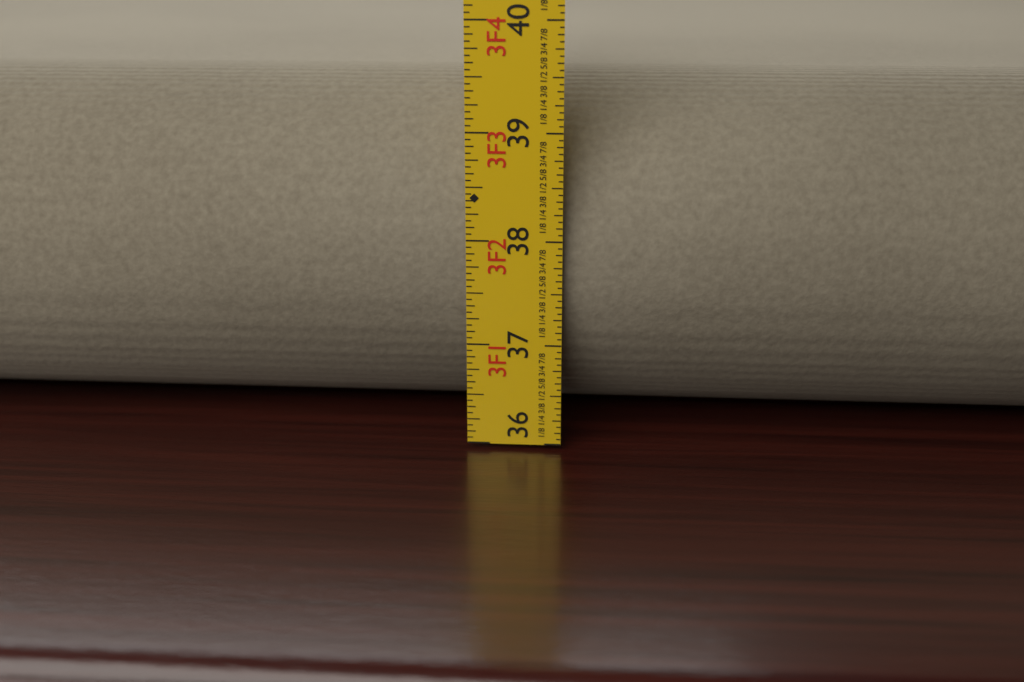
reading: 39.4375 in
